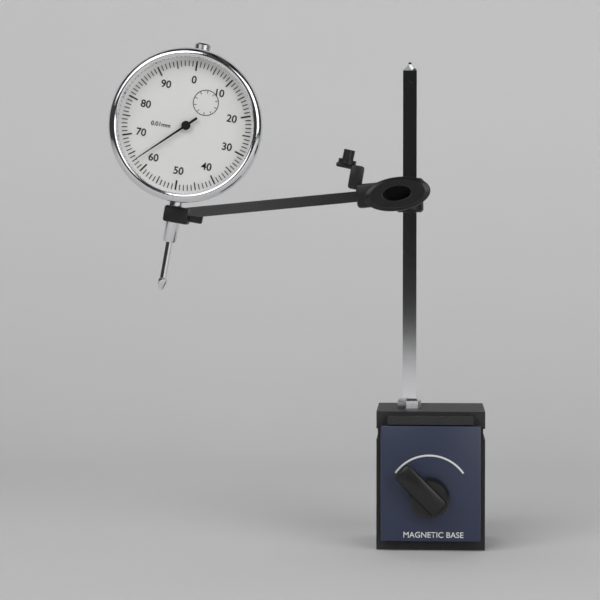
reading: 0.63 mm
